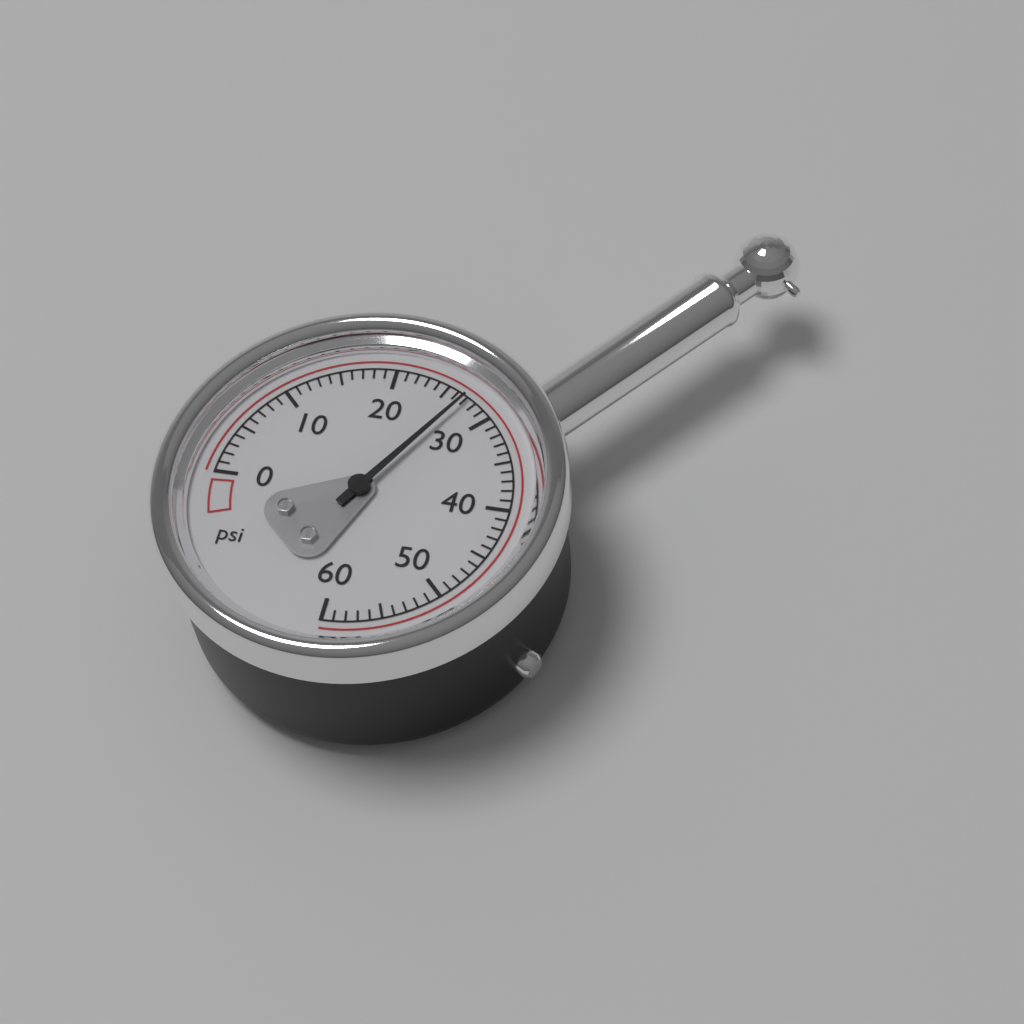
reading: 27 psi
